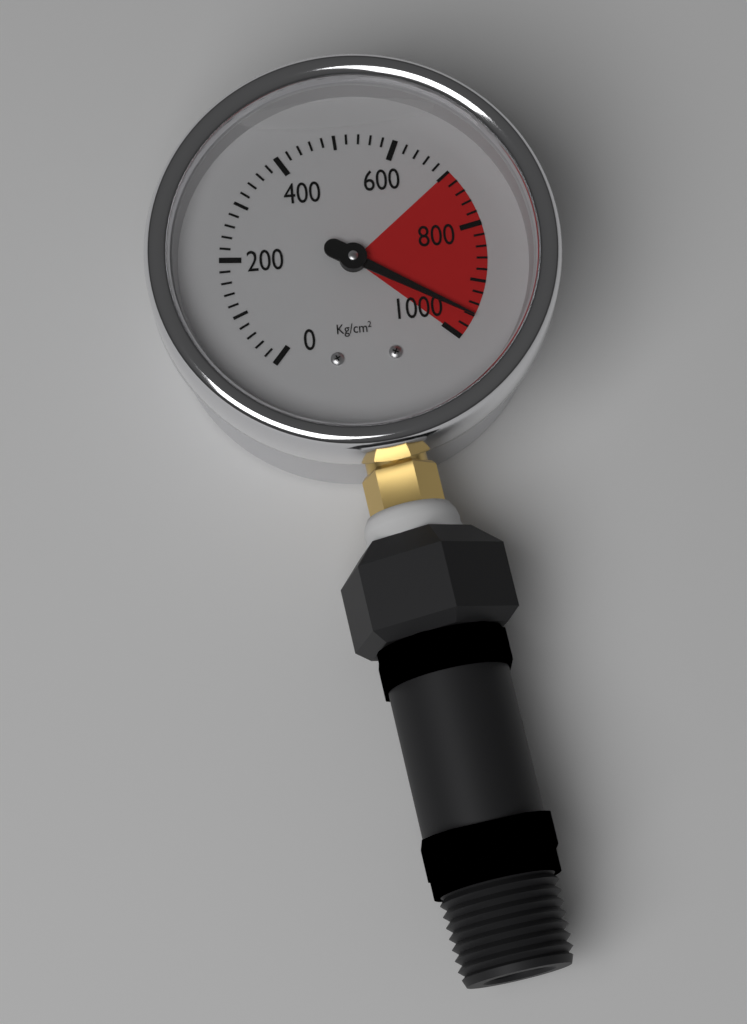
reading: 960 kg/cm²
